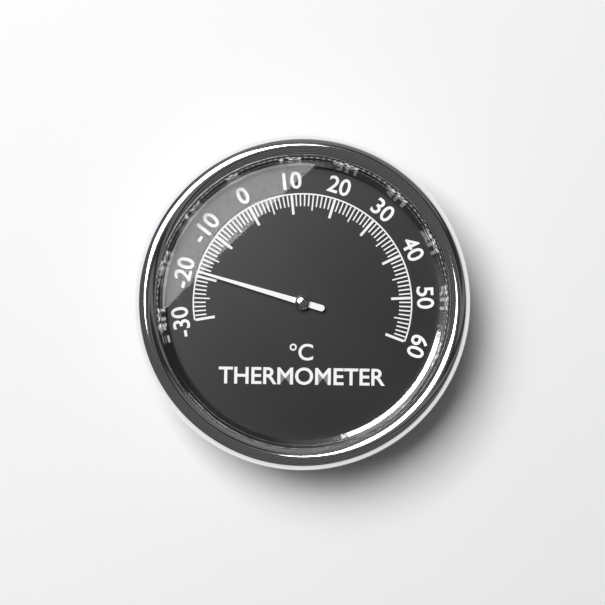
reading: -19 °C
